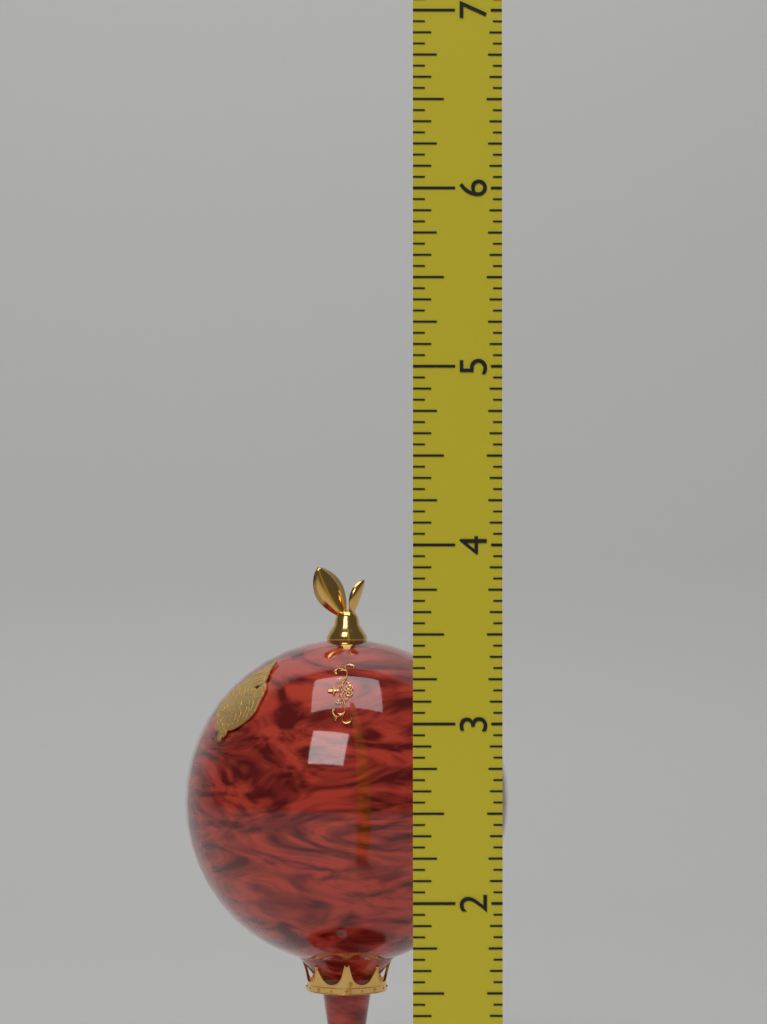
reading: 3.8750 (no unit)
